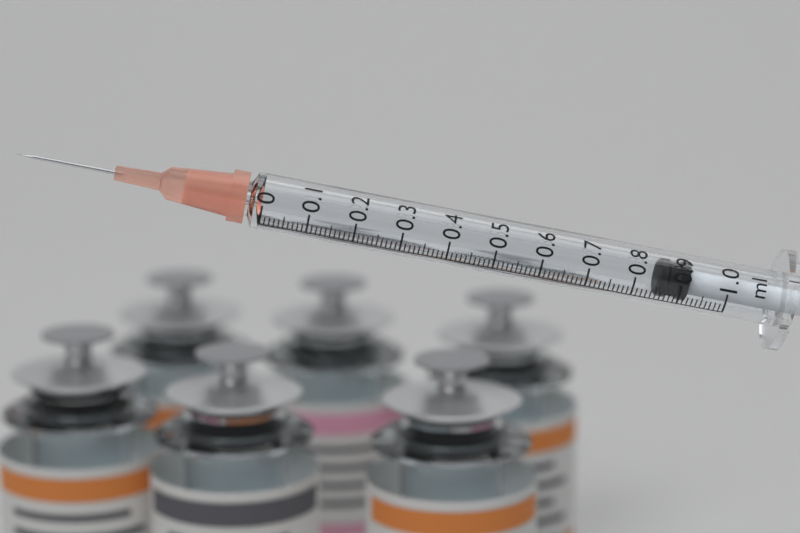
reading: 0.85 ml
